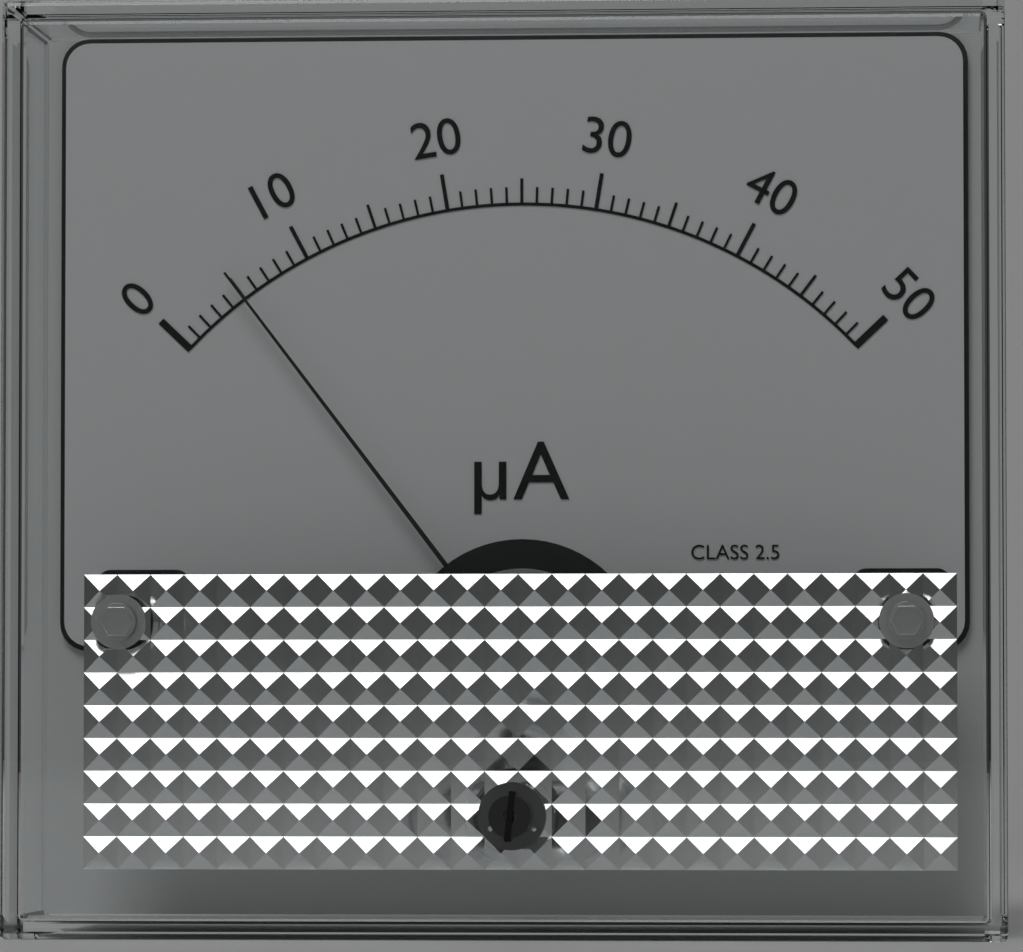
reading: 5 µA
